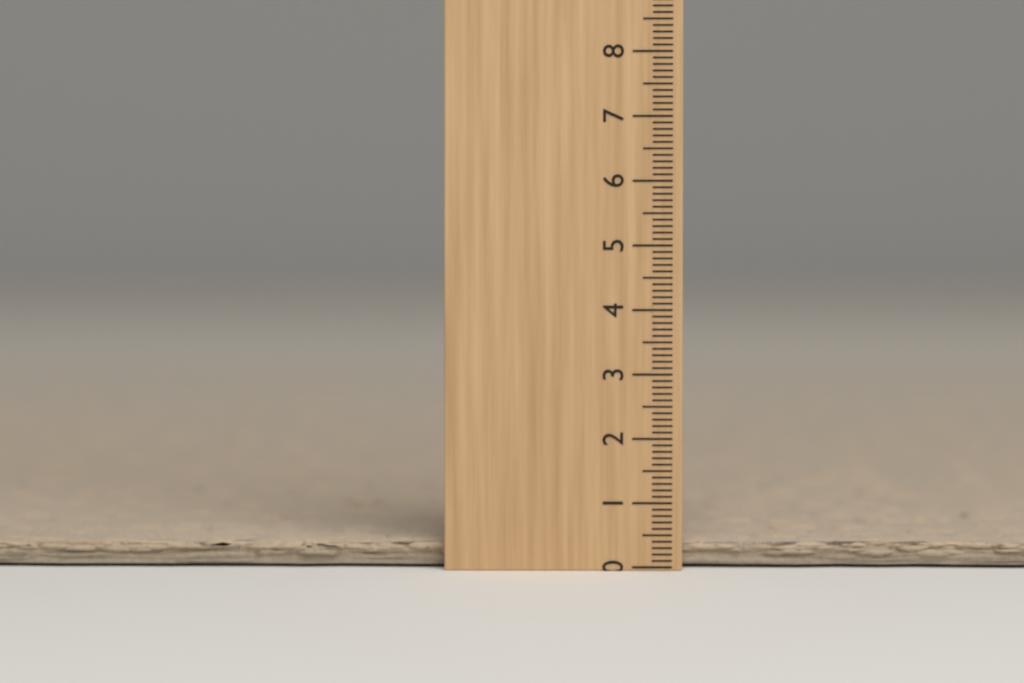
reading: 0.4 (no unit)
